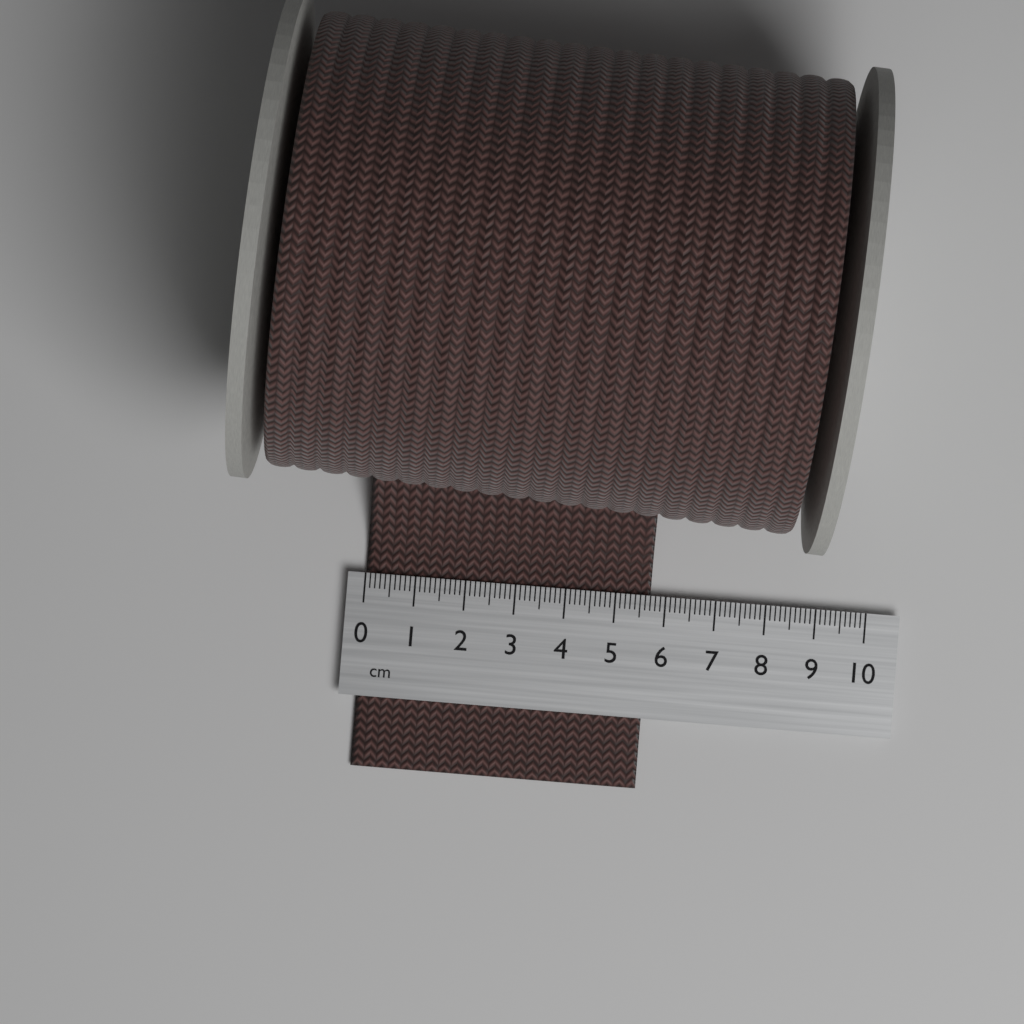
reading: 5.7 cm
